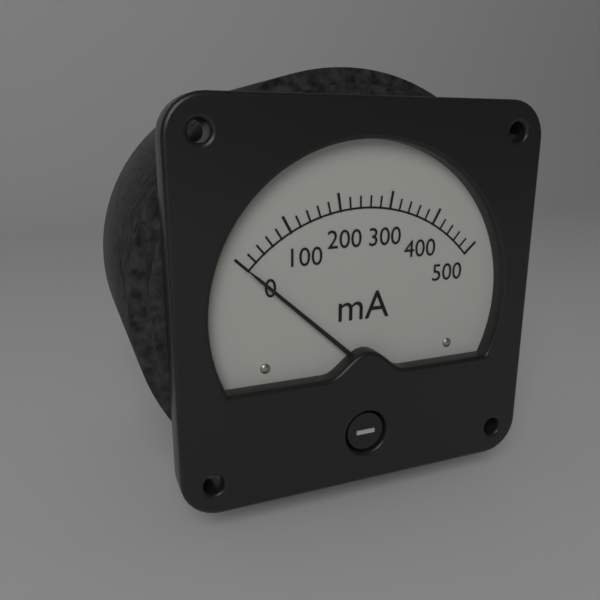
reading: 0 mA
